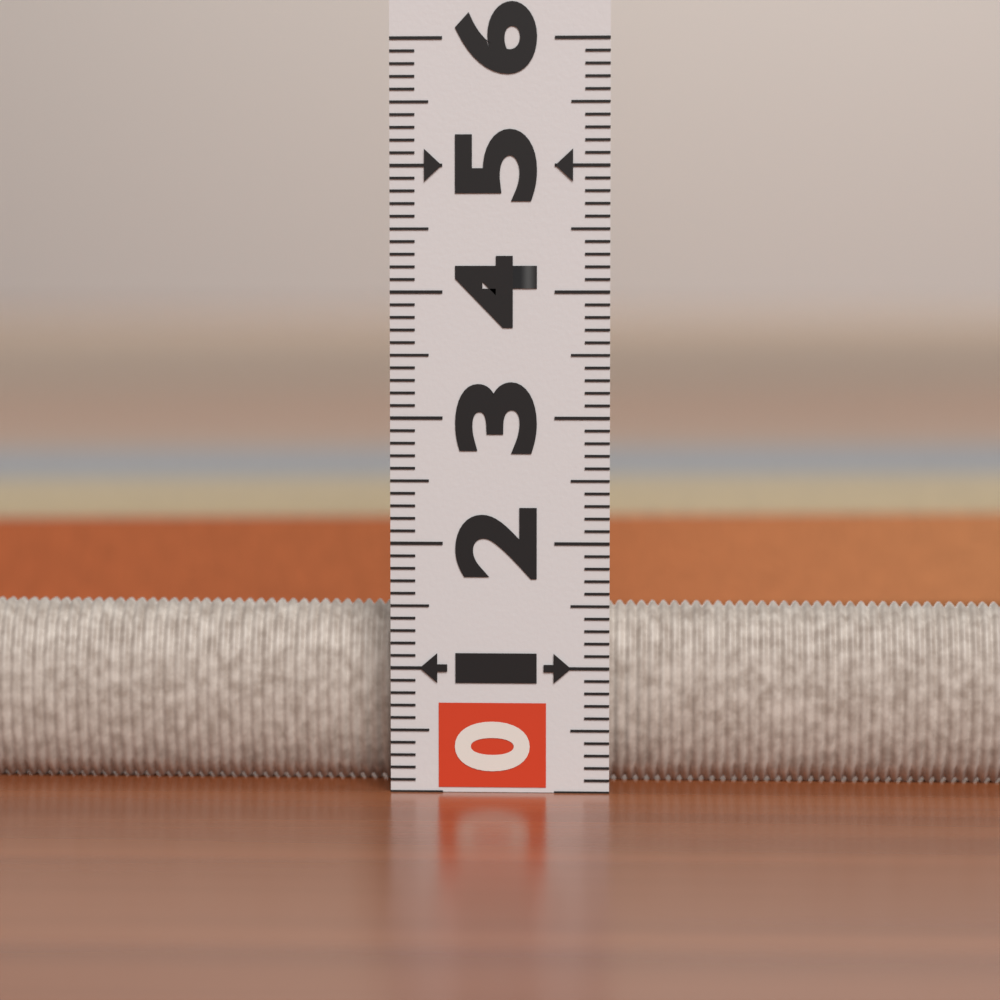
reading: 1.7 (no unit)
